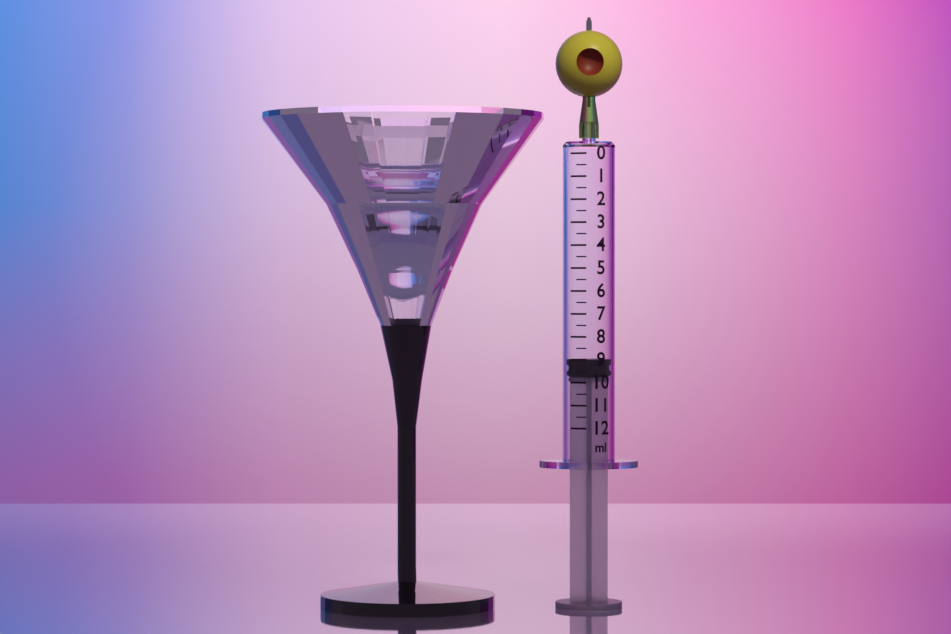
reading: 9.0 ml
